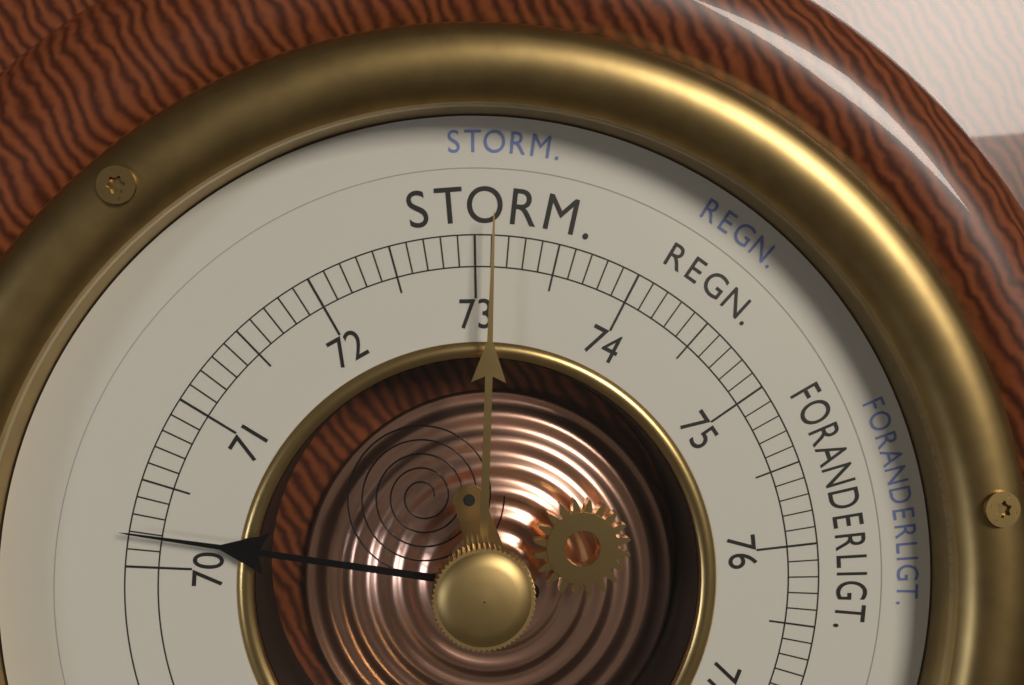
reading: 70.2 cm
